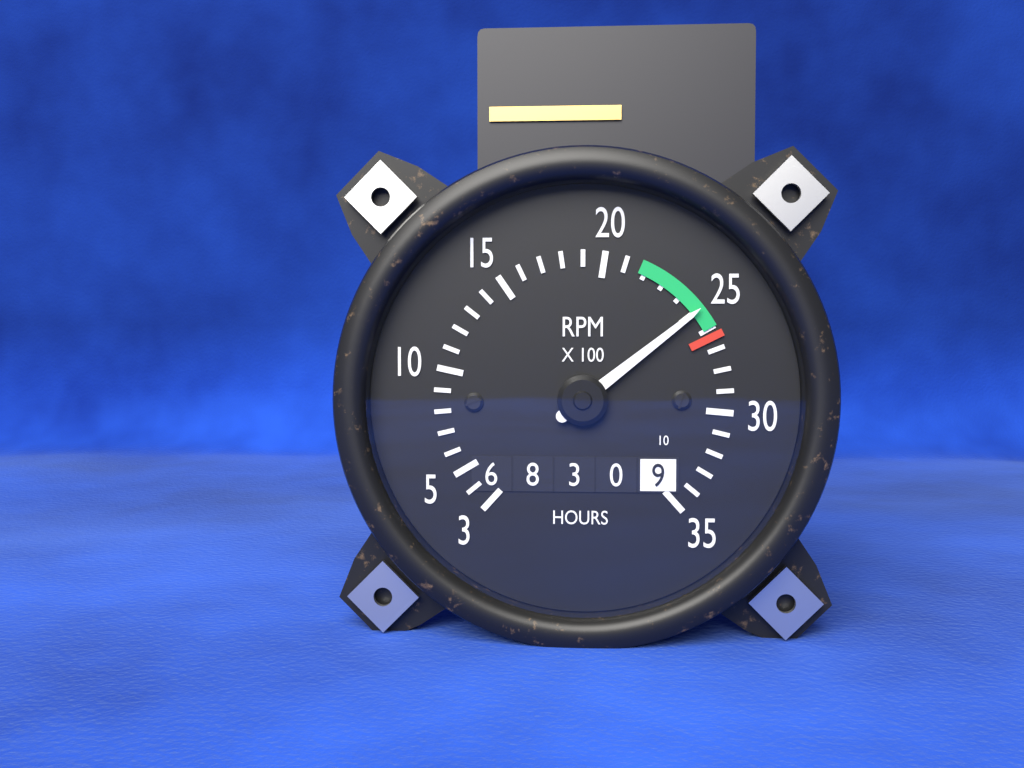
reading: 2500 RPM
